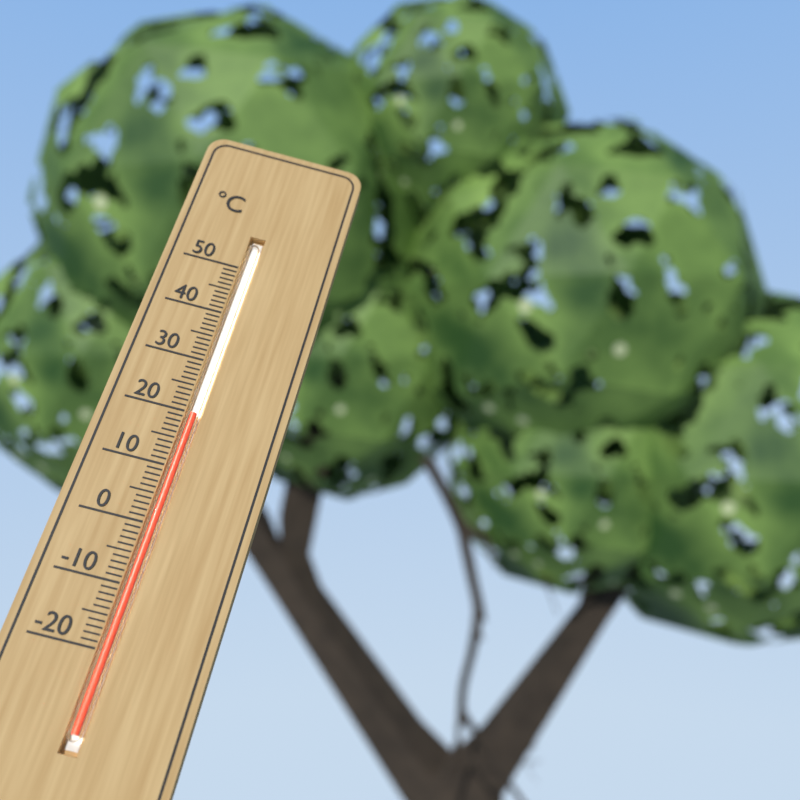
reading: 20 °C
